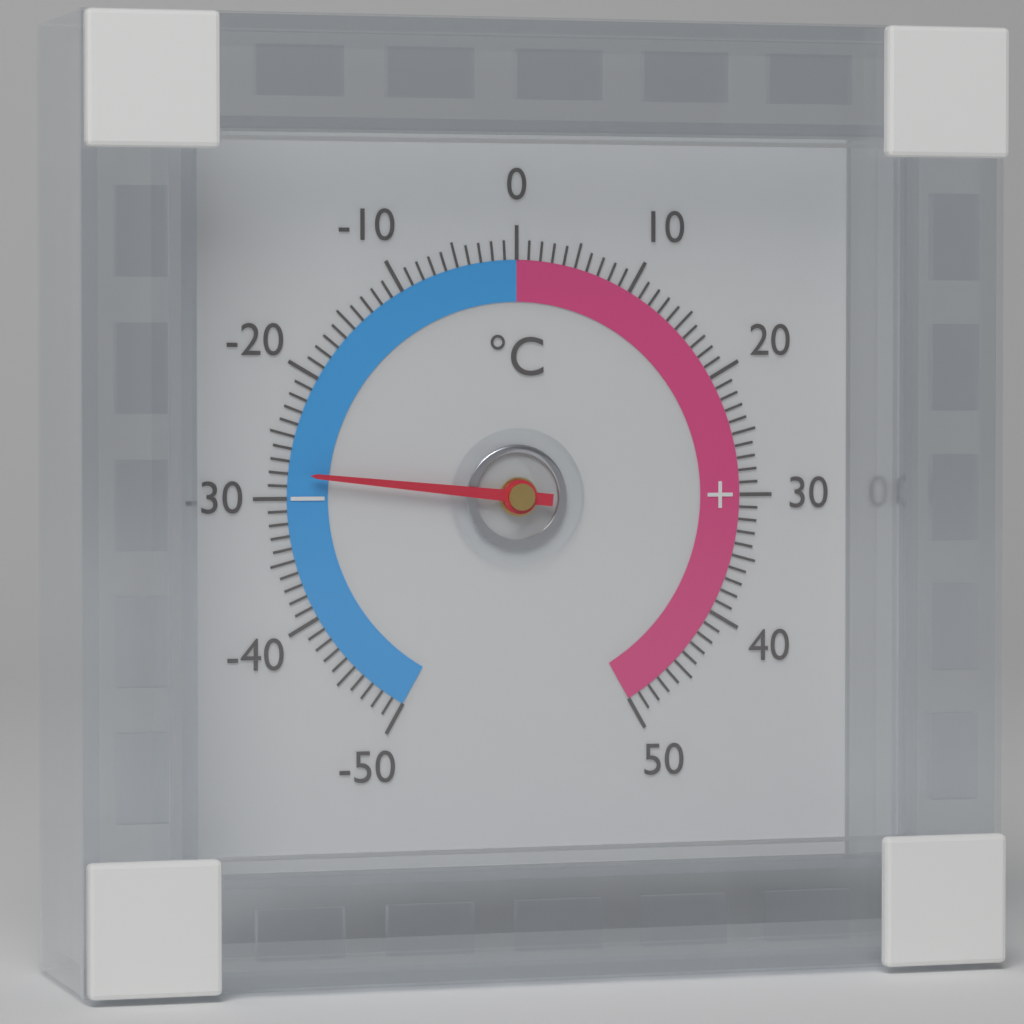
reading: -28 °C
